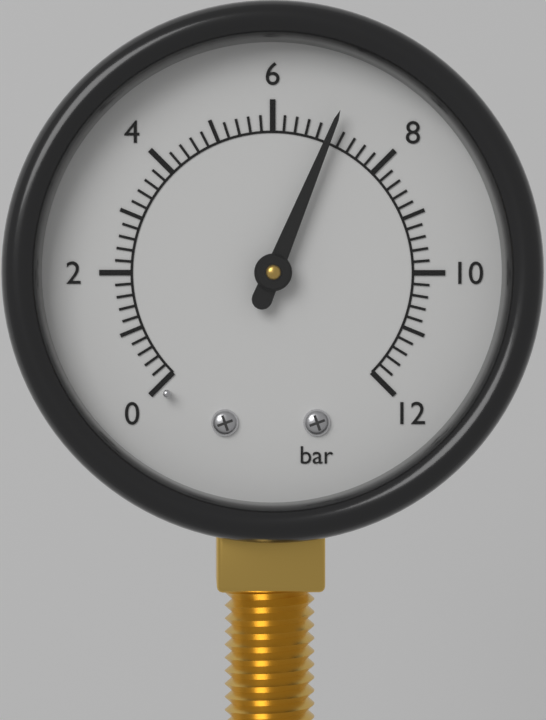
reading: 7.0 bar
